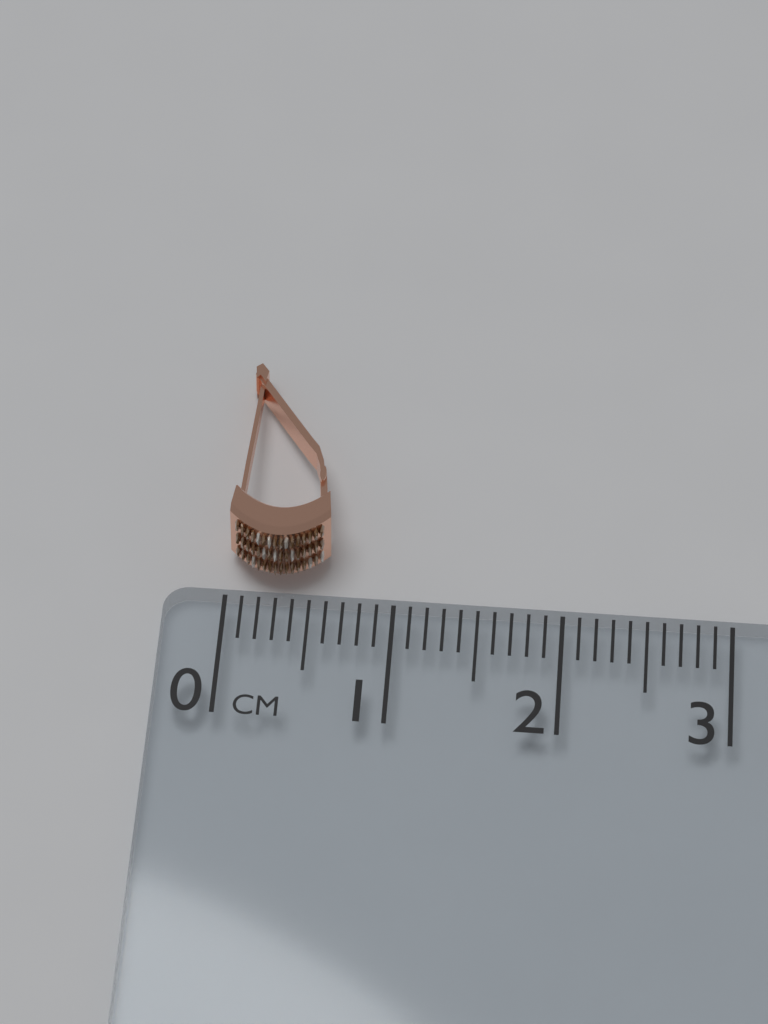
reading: 0.6 cm
